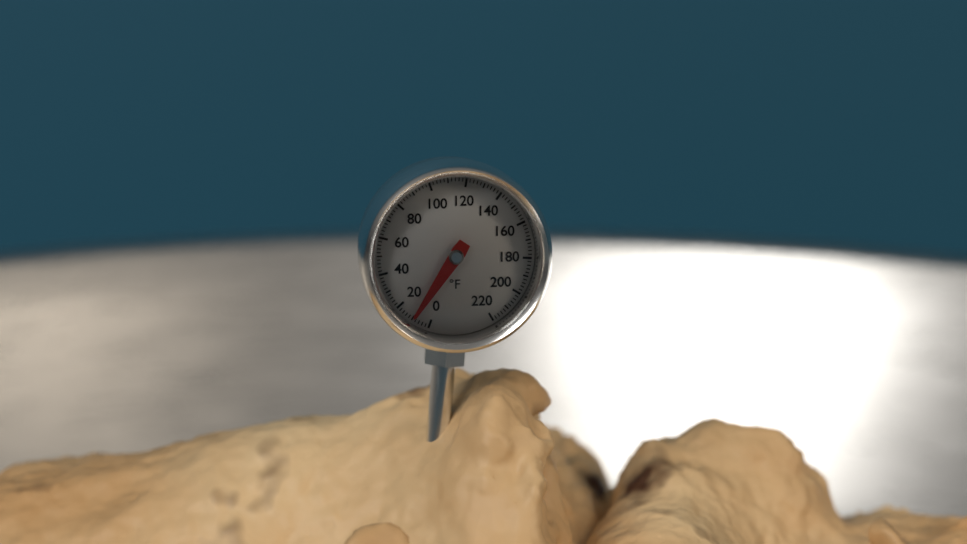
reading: 10 °F
